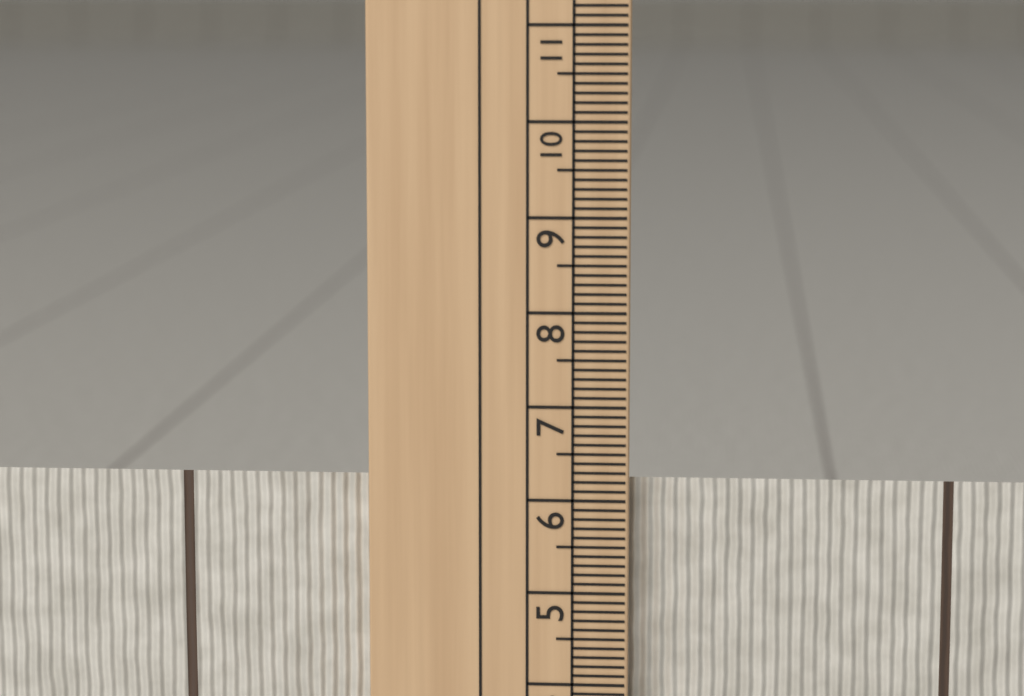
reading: 6.2 cm
